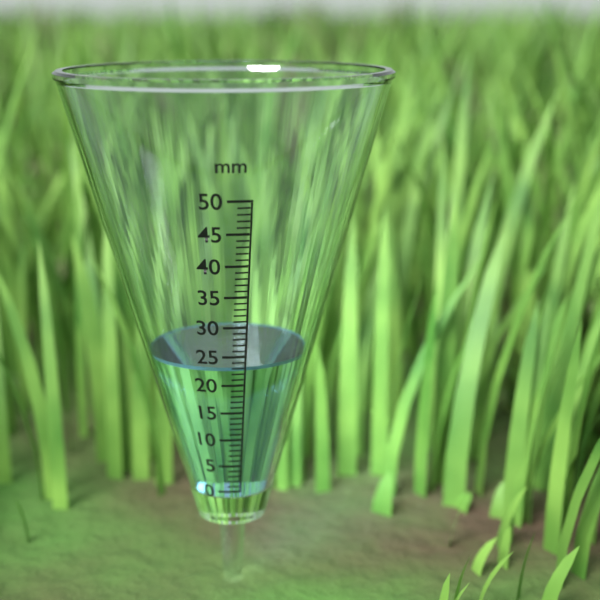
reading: 23 mm
